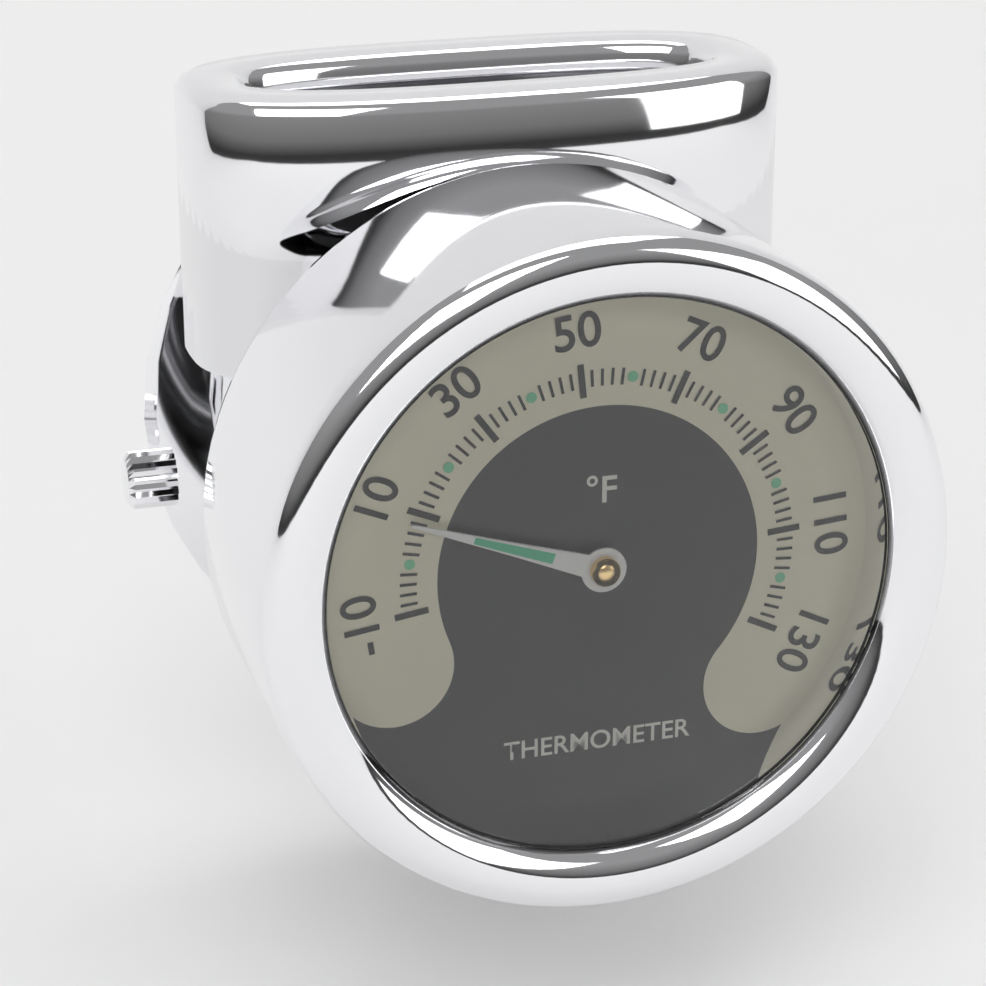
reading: 8 °F
